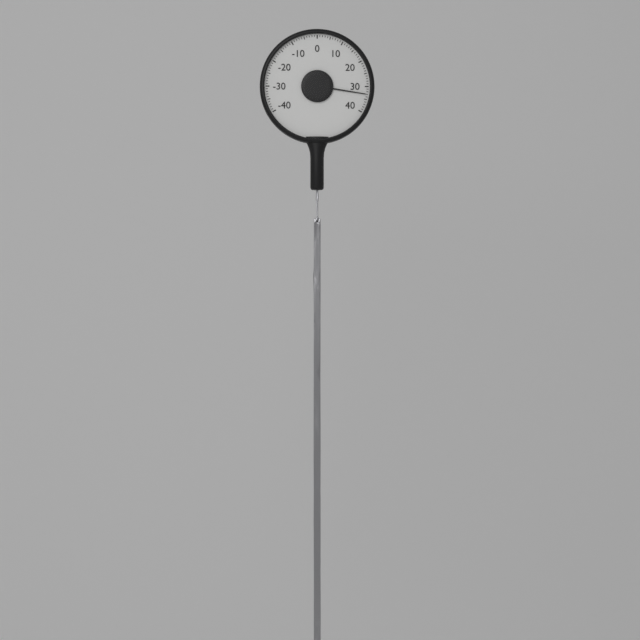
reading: 33 (no unit)
